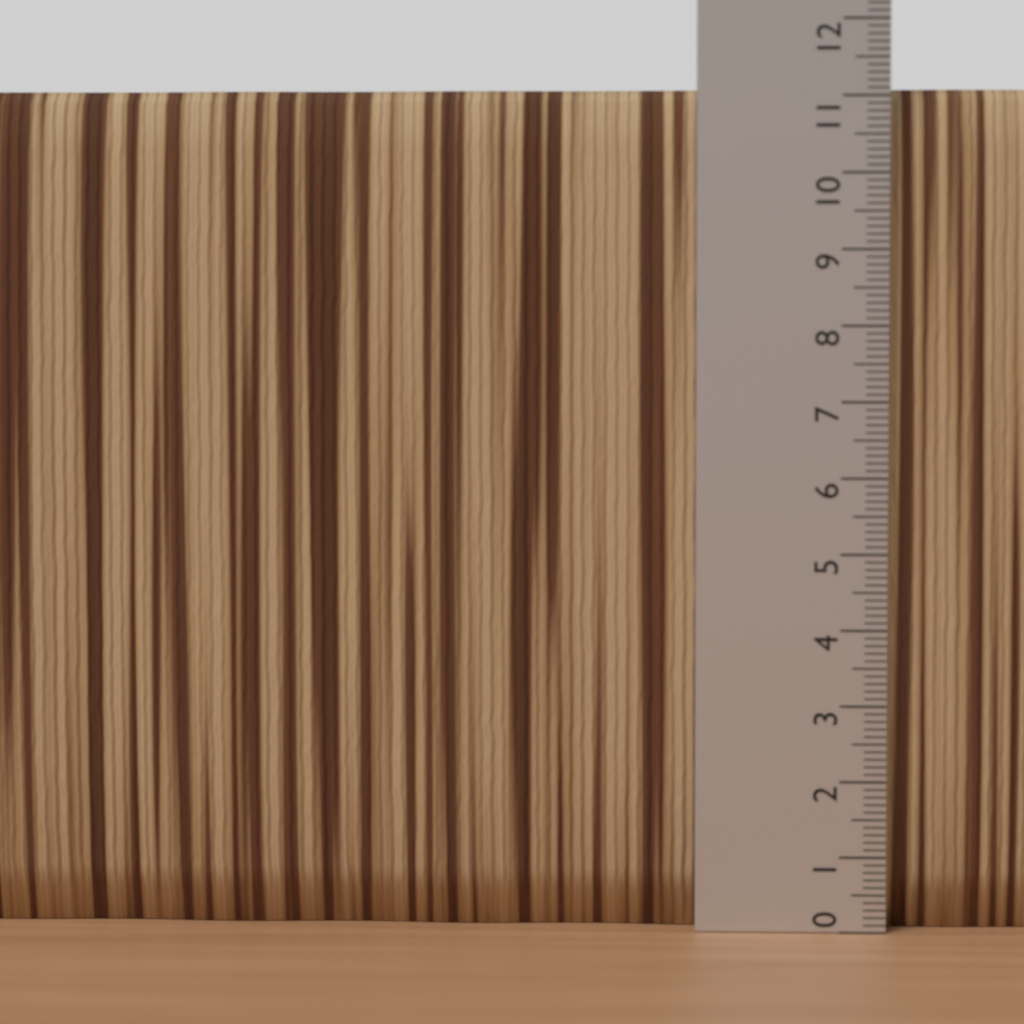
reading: 11.1 (no unit)
